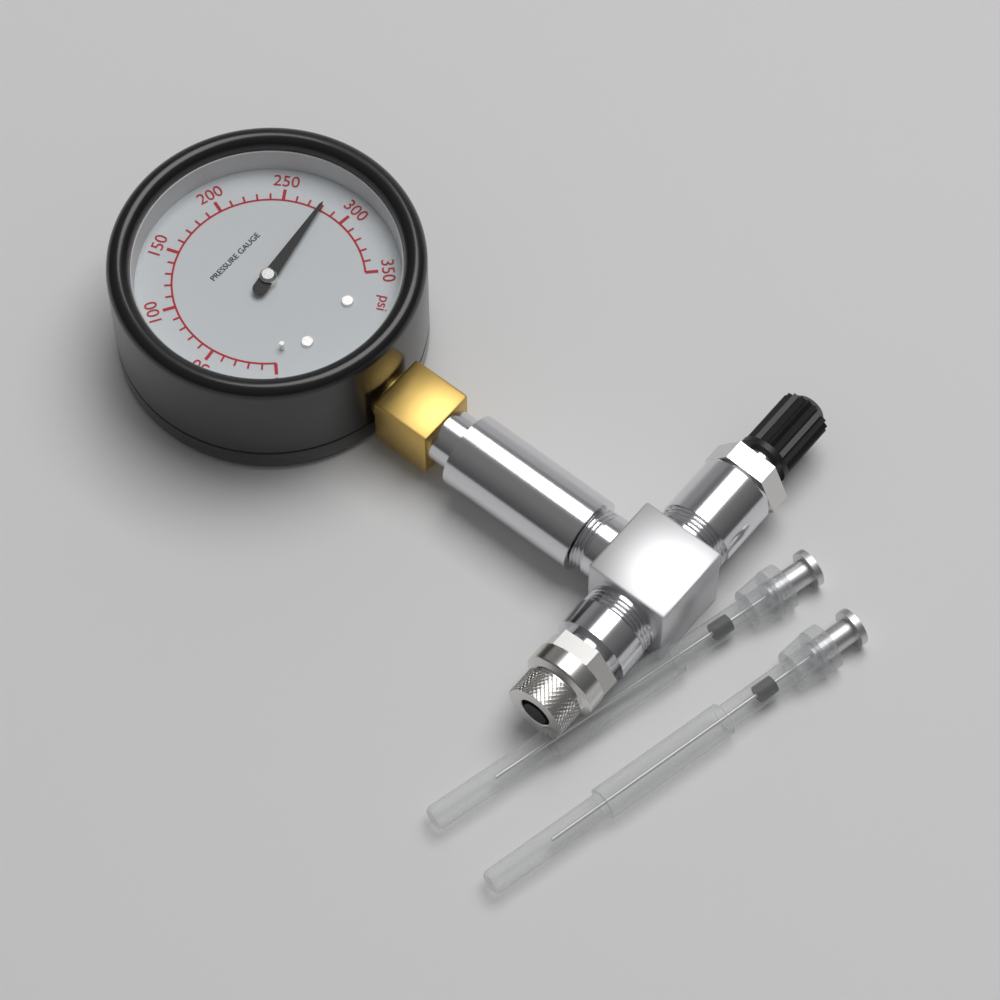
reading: 280 psi
